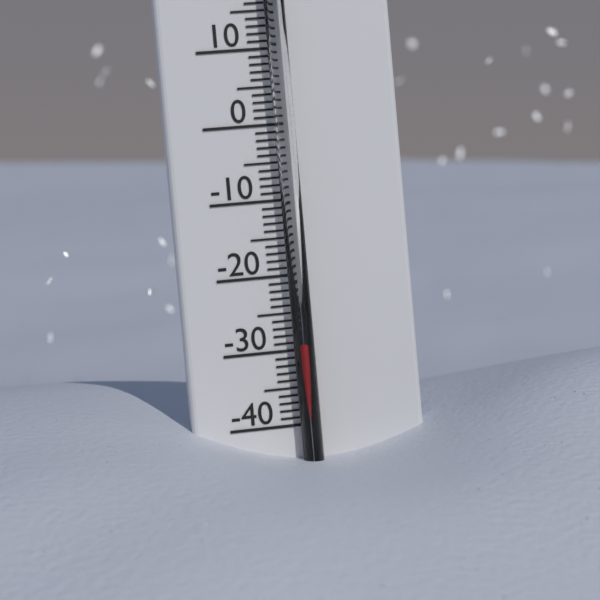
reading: -29 °C
